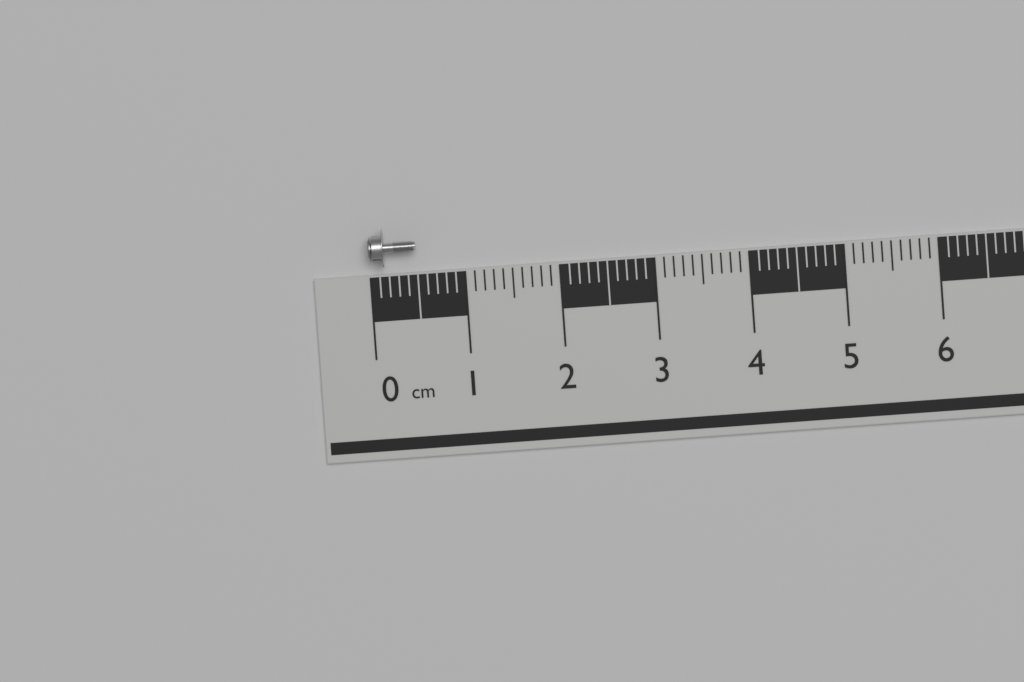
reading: 0.5 cm
